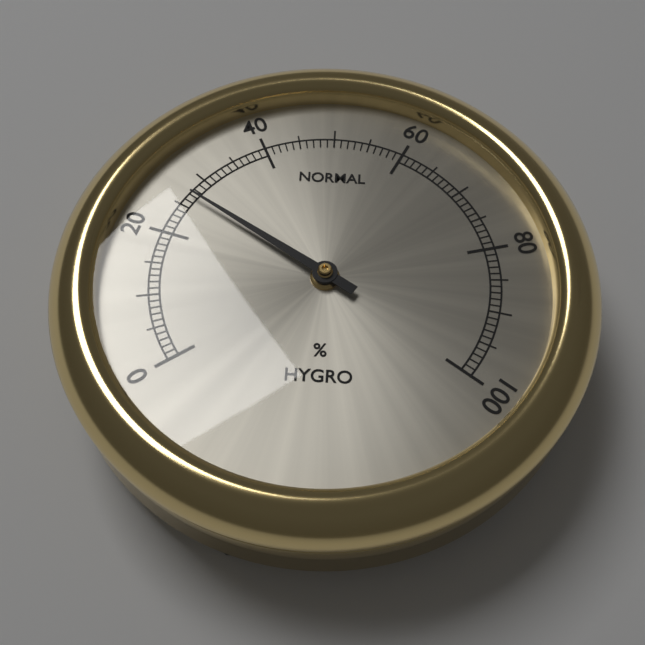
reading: 27 %
